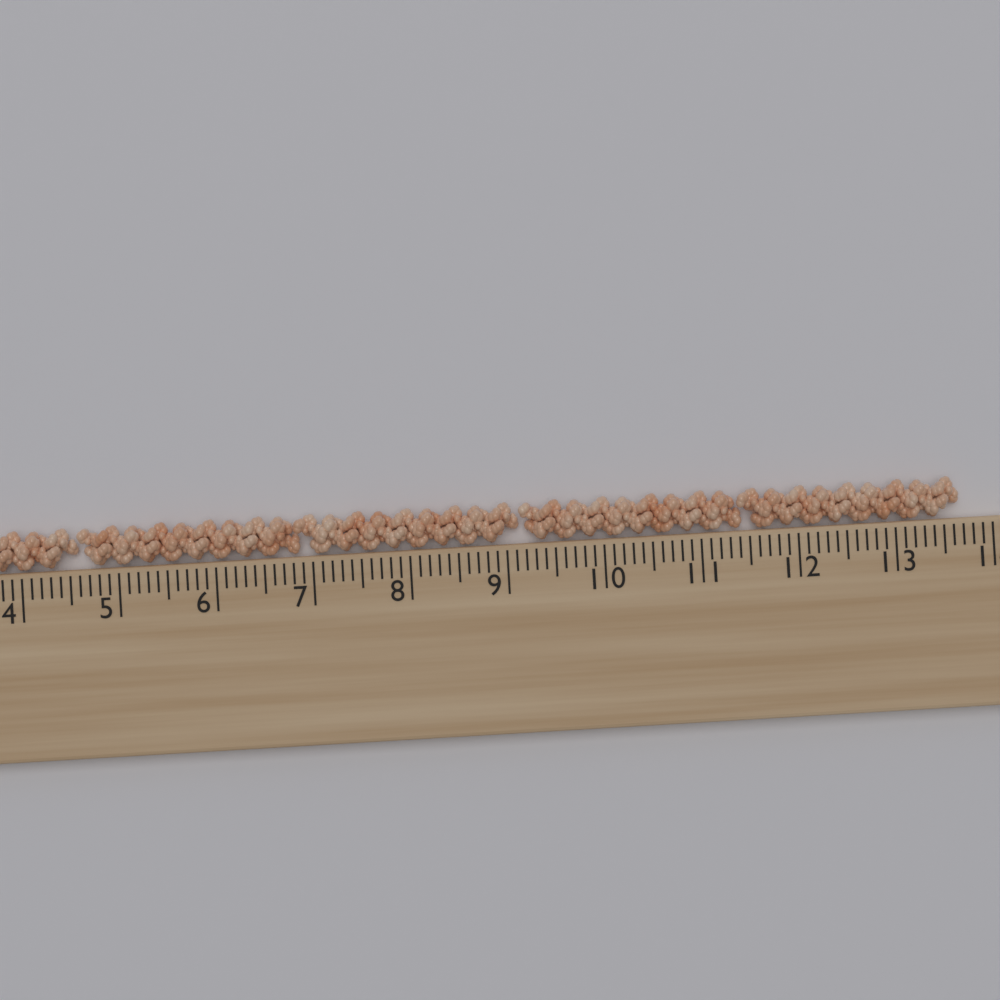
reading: 13.7 cm
